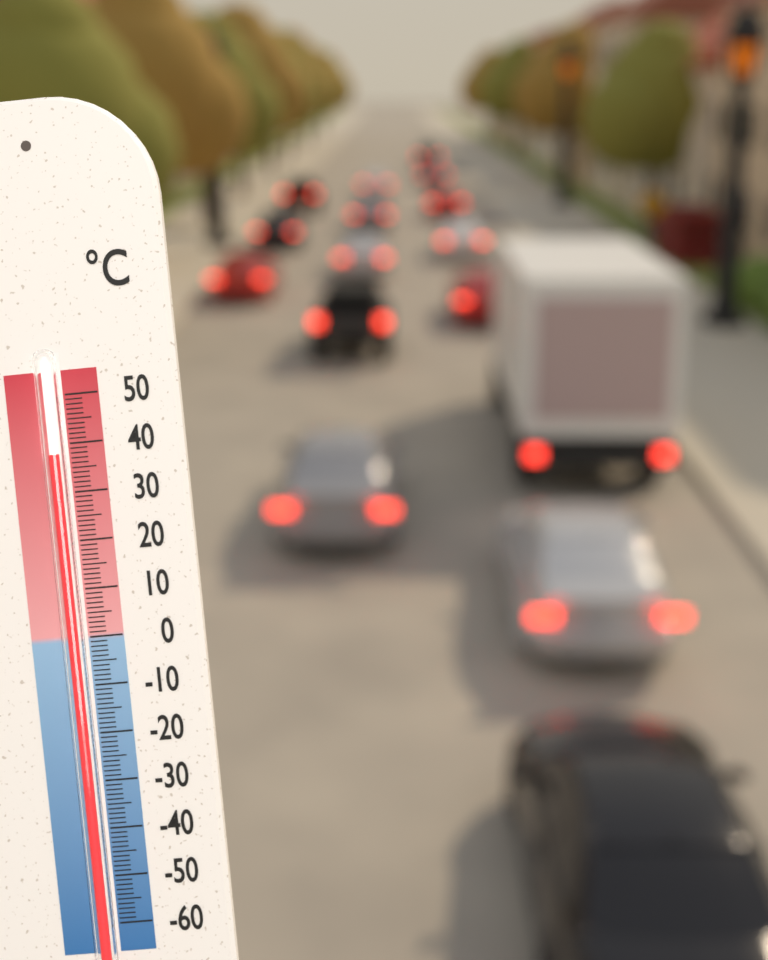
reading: 38 °C
